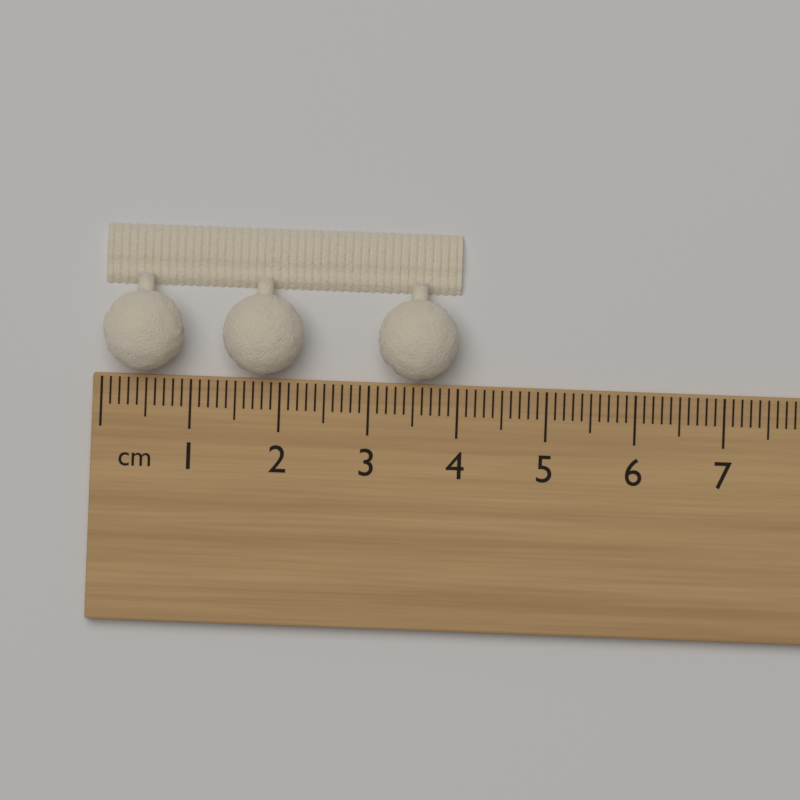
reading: 4.0 cm
